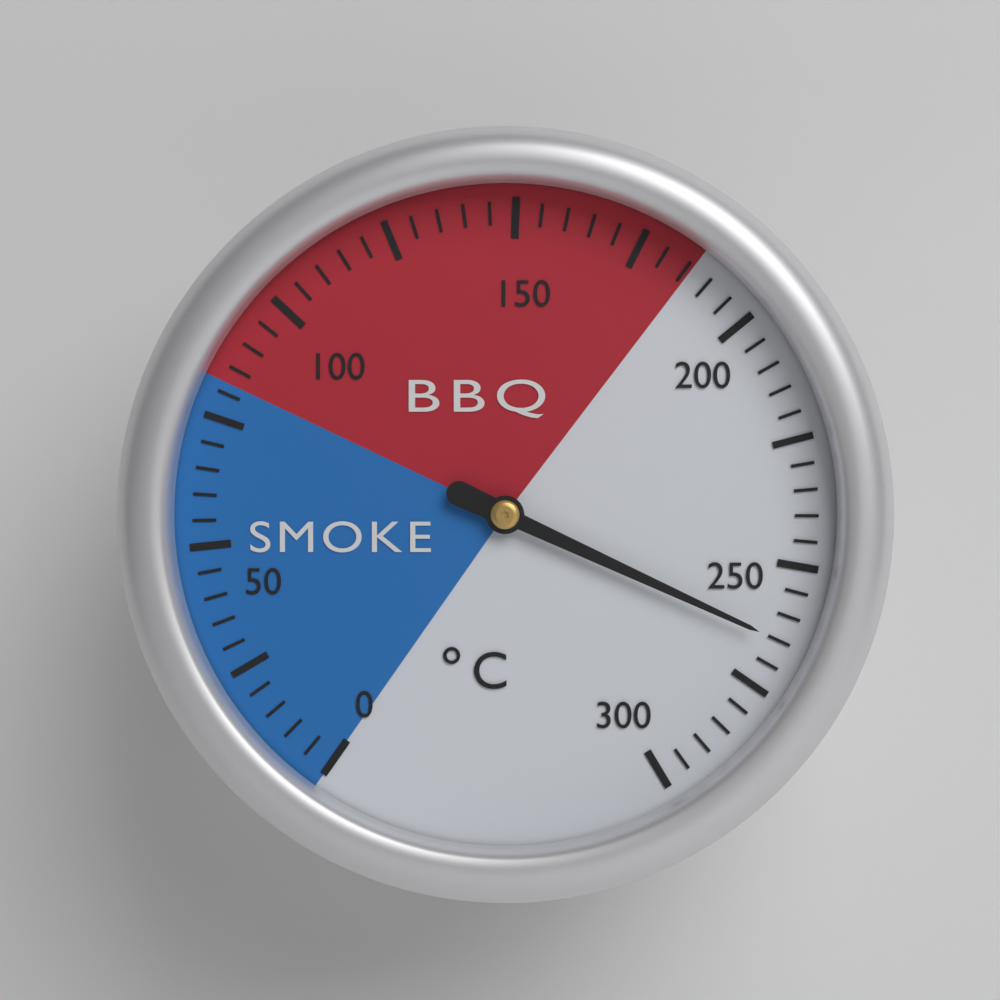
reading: 265 °C
